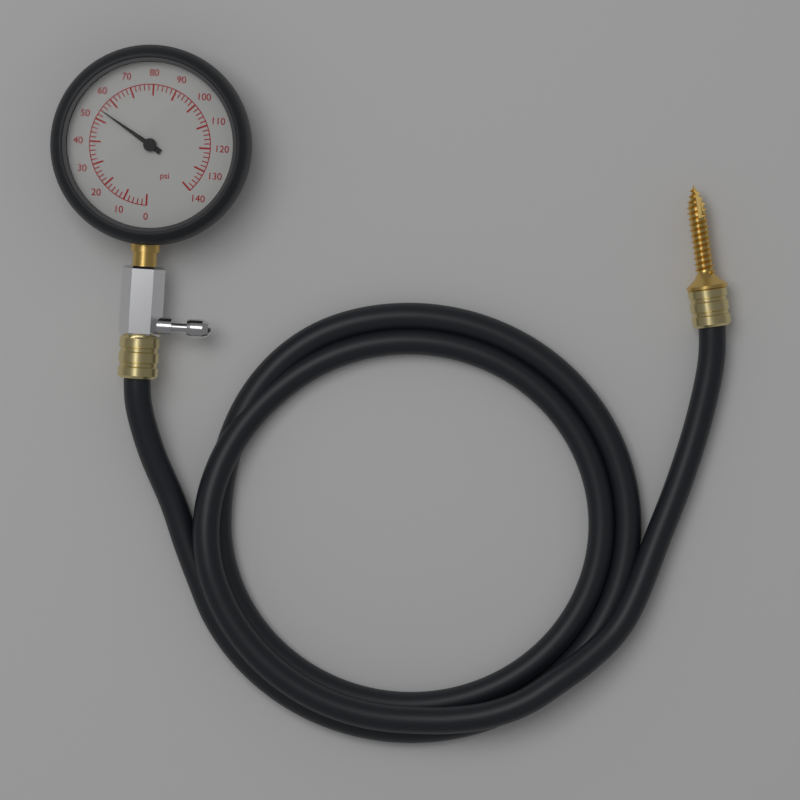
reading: 54 psi
